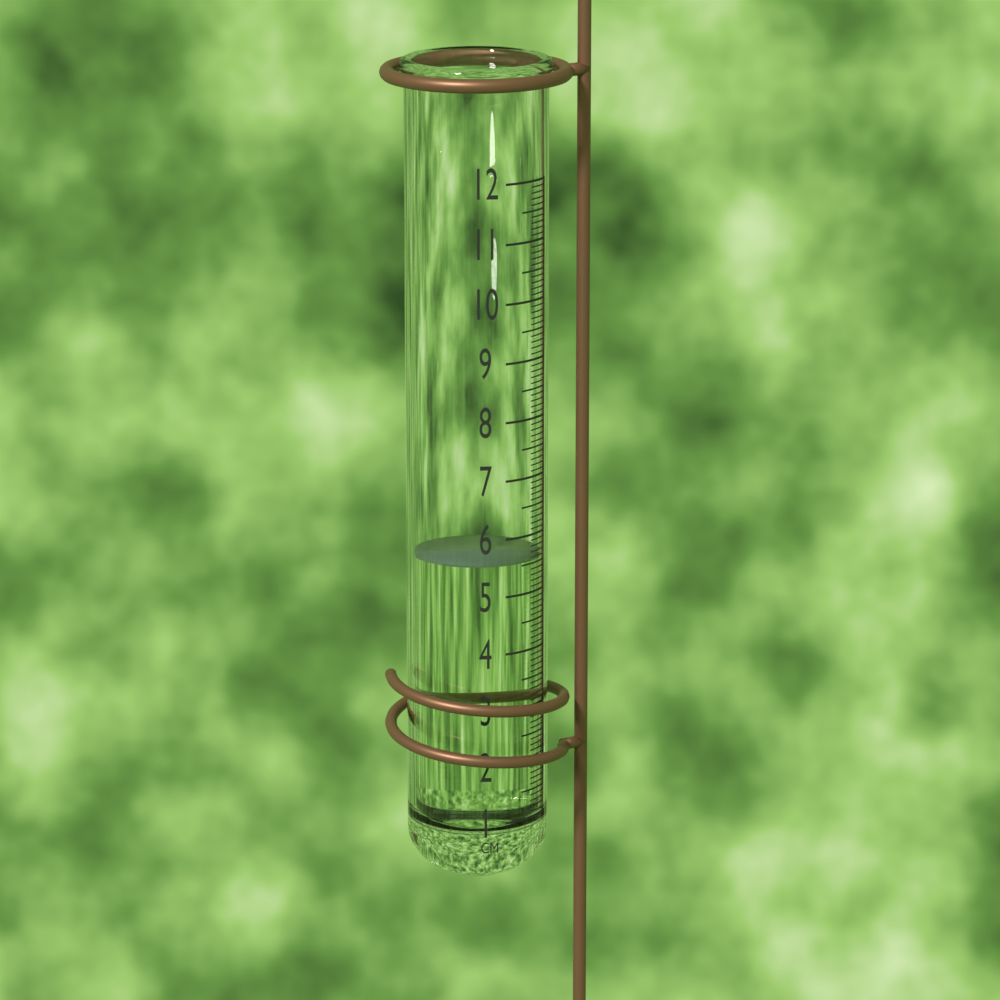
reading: 5.6 cm
